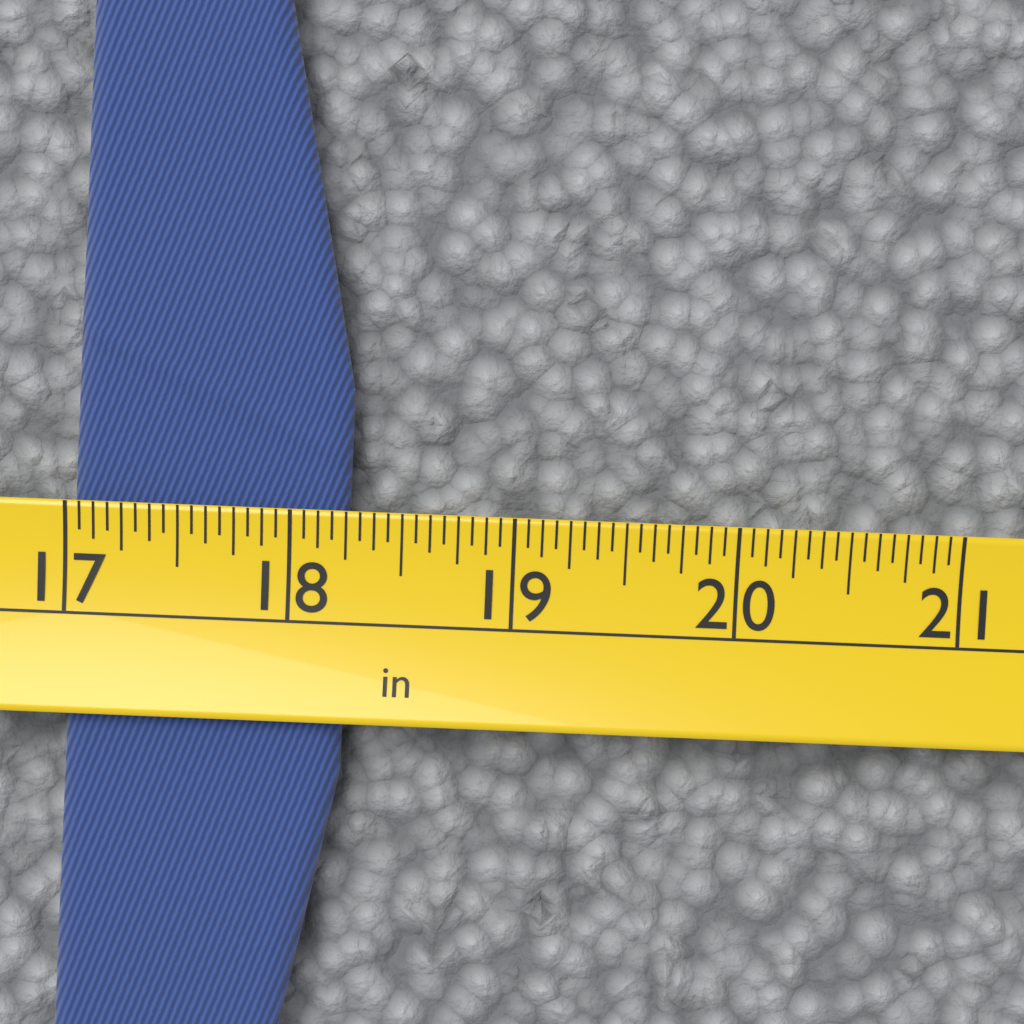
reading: 18.2500 in
